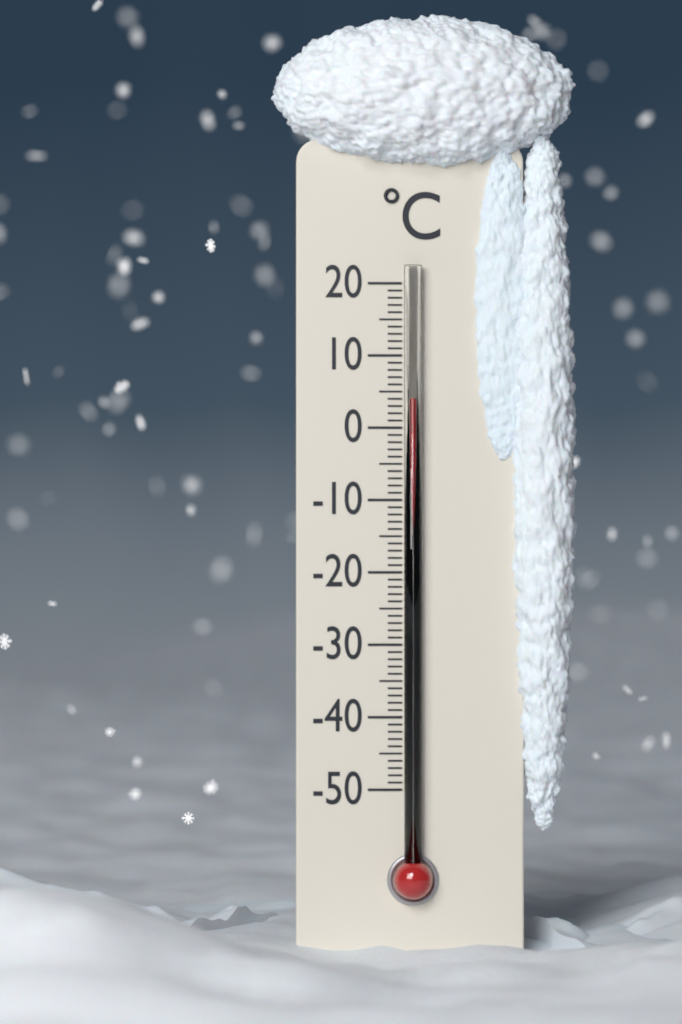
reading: 4 °C
